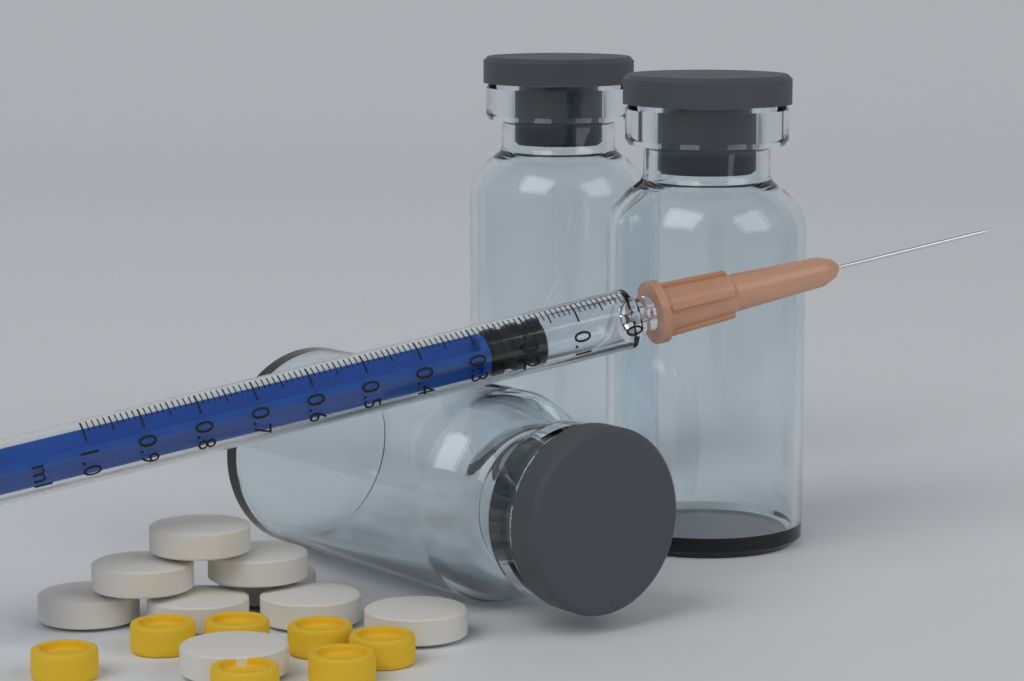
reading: 0.16 ml
